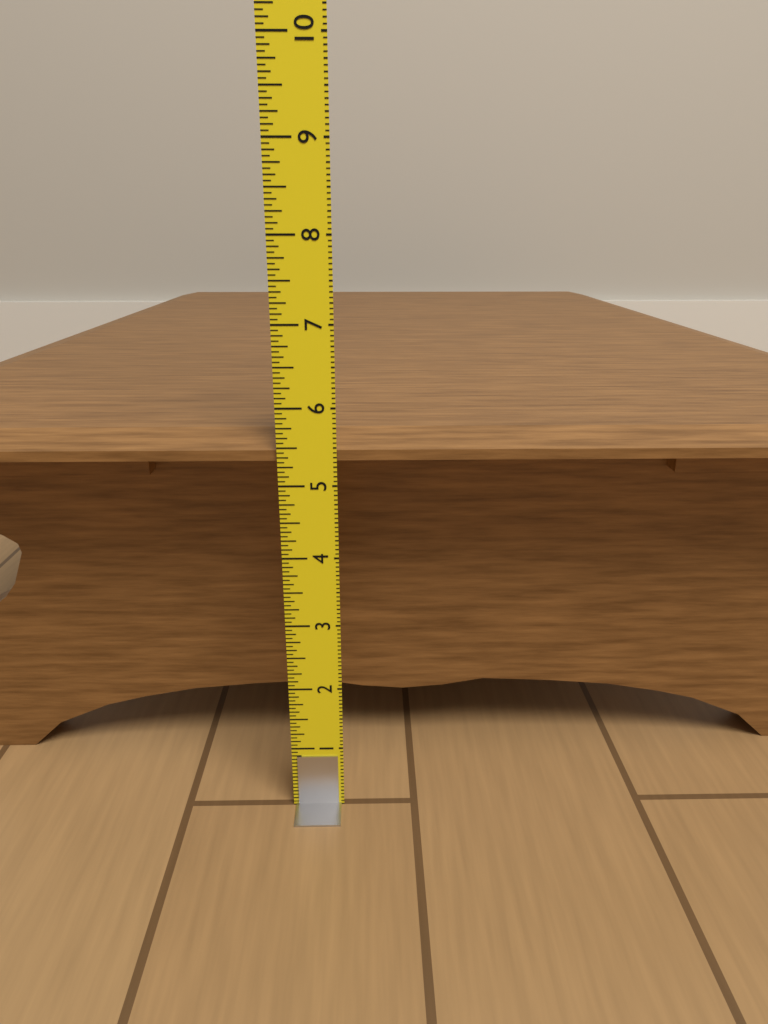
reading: 5.6250 in
